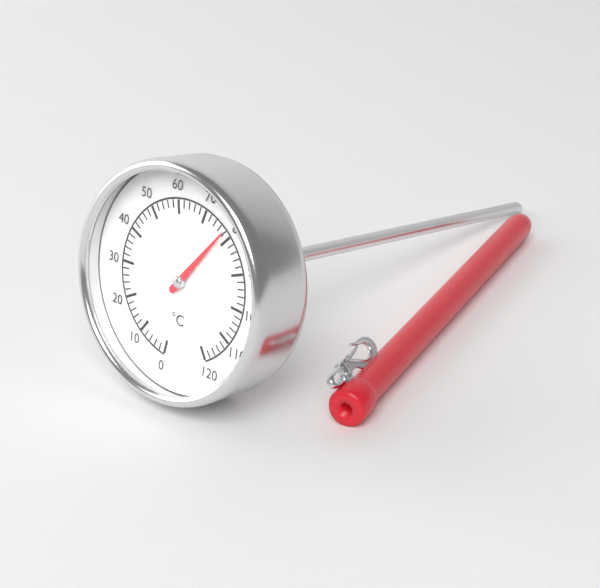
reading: 78 °C
